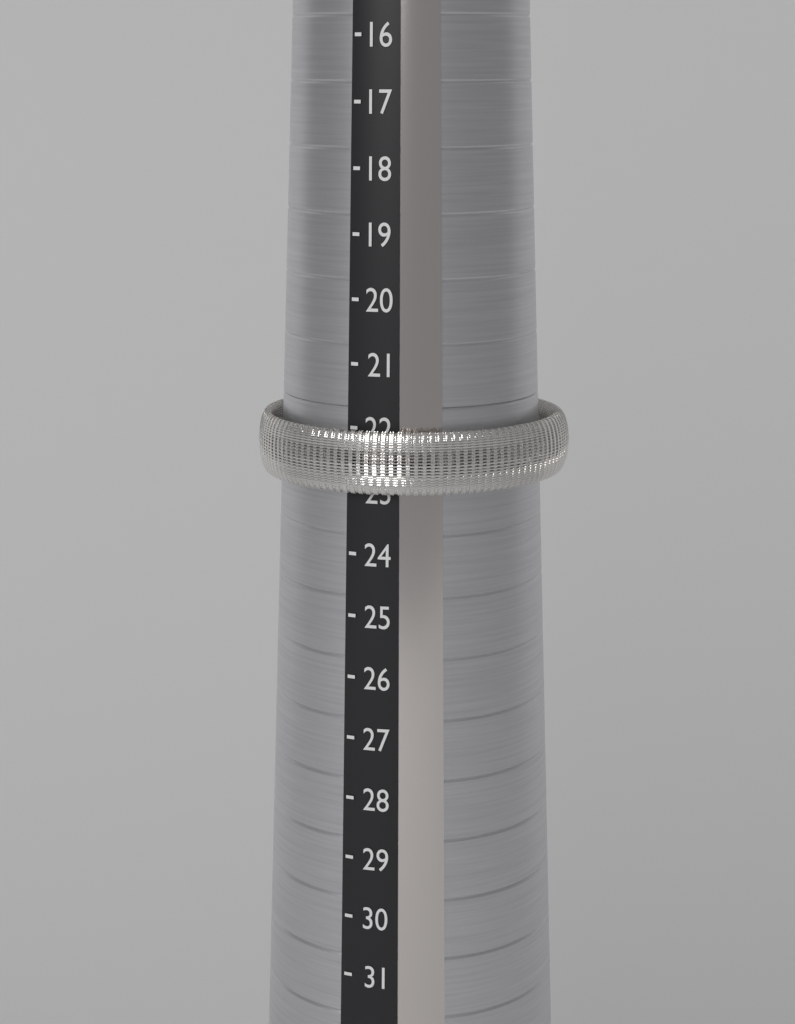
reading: 23 (no unit)
